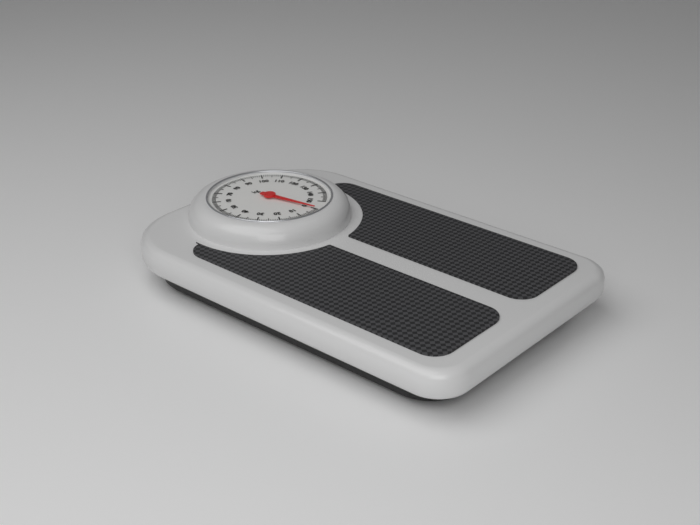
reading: 0 kg
